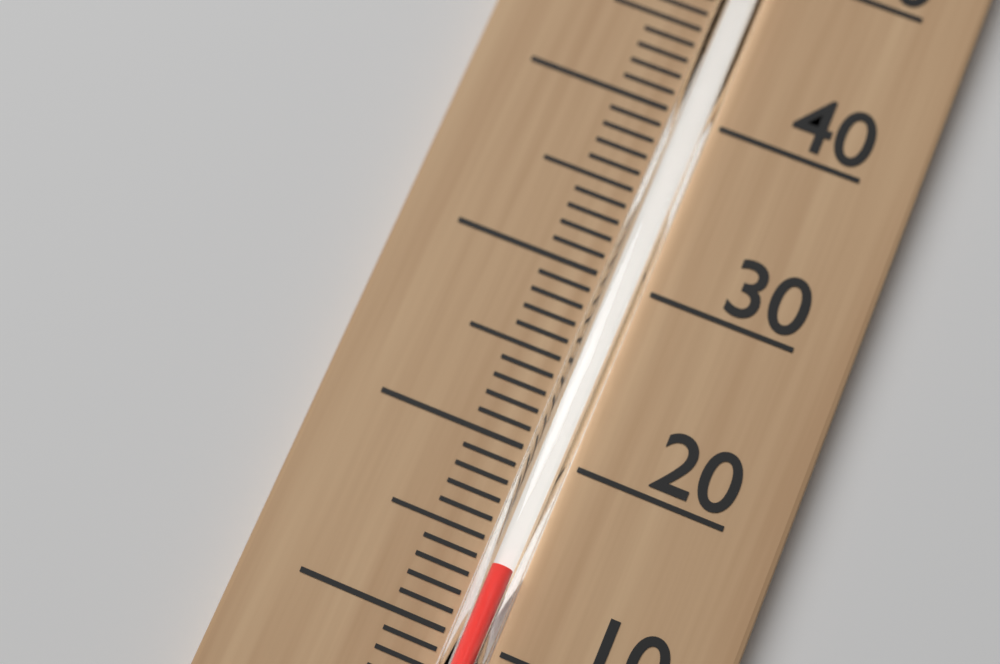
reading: 14 °C
